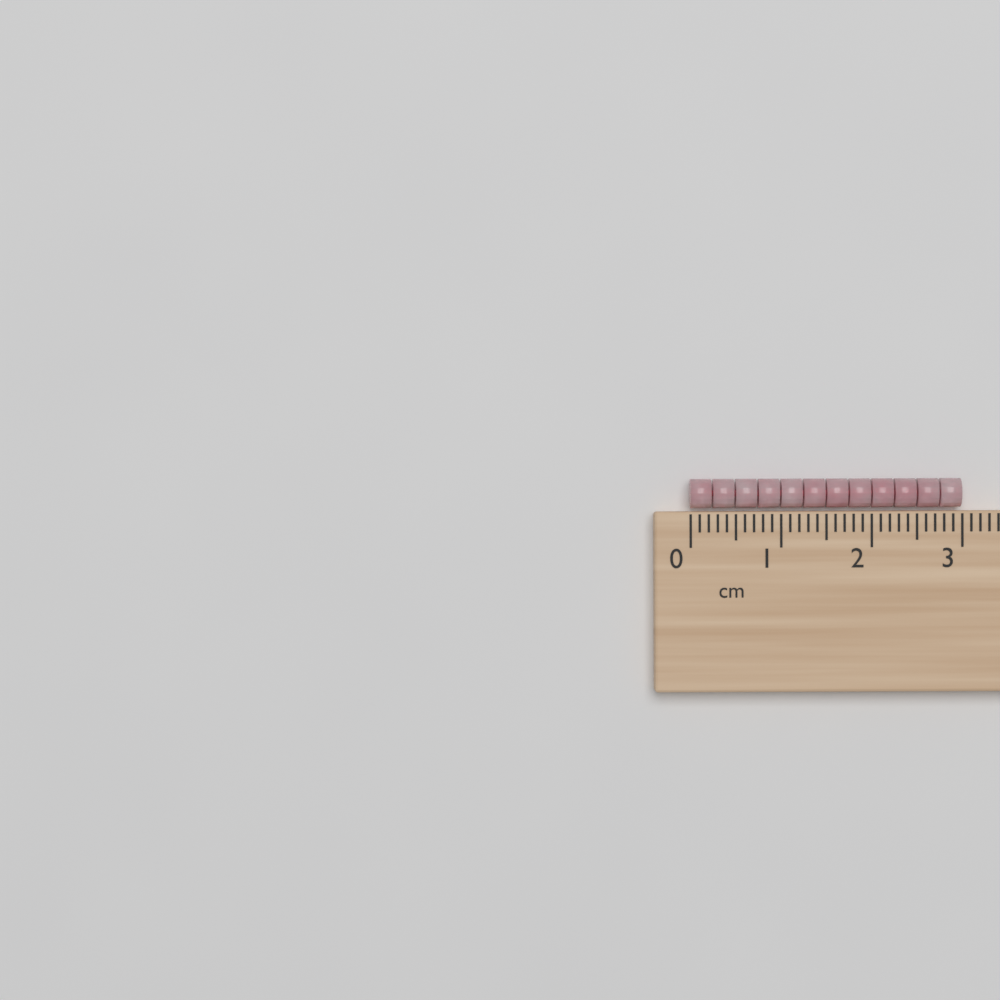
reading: 3.0 cm
